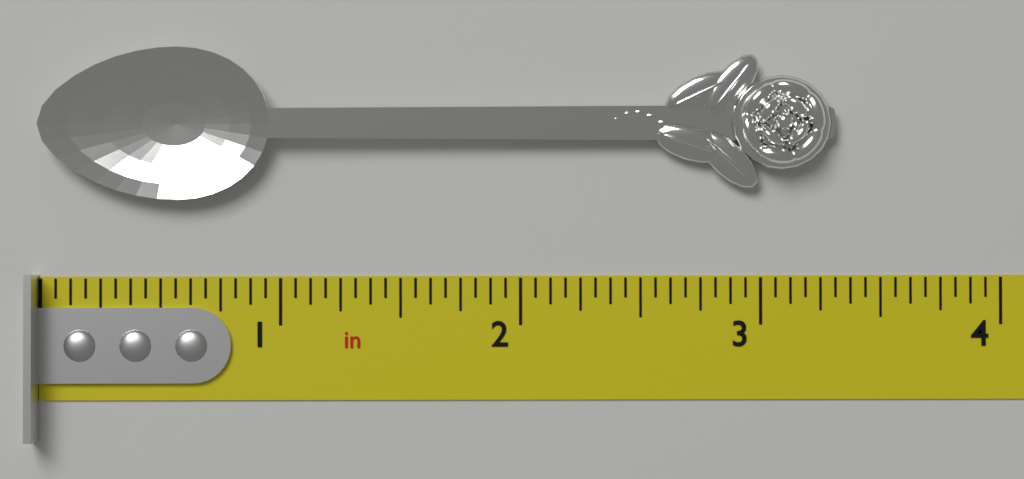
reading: 3.3125 in
